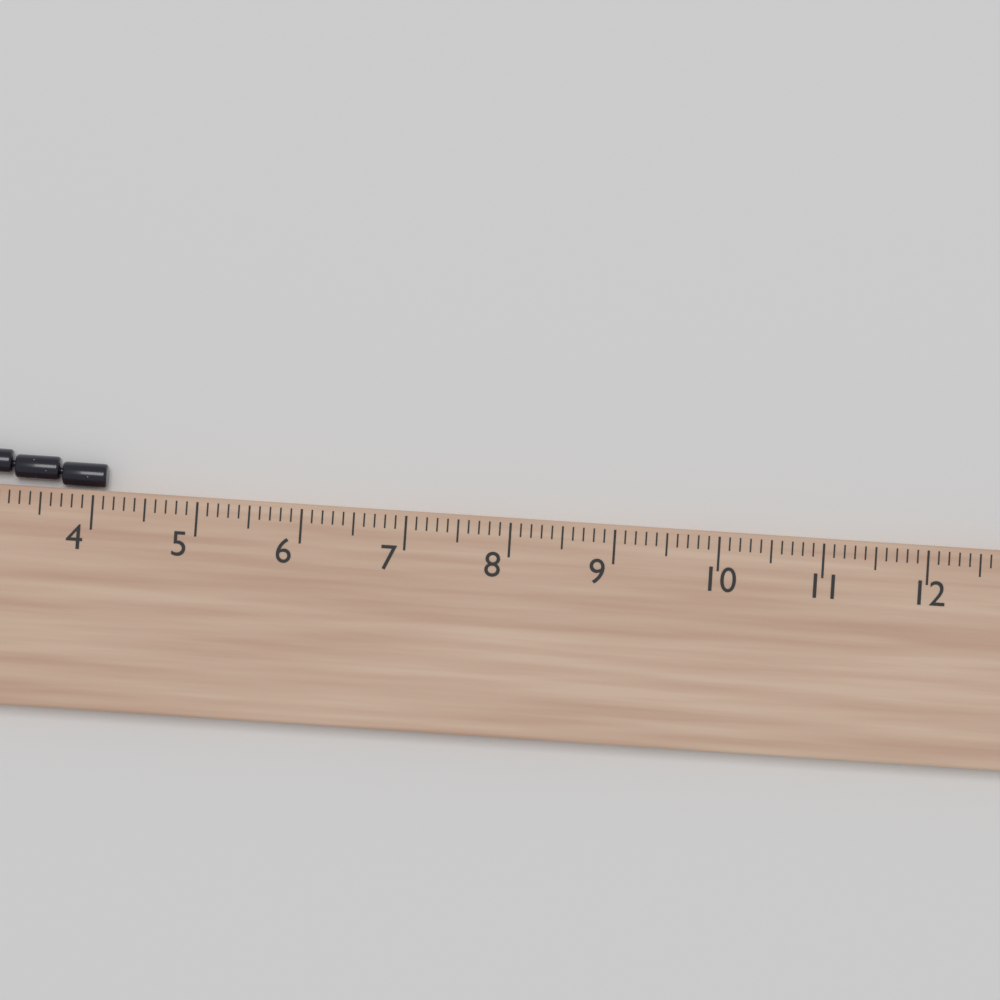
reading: 4.1 cm
